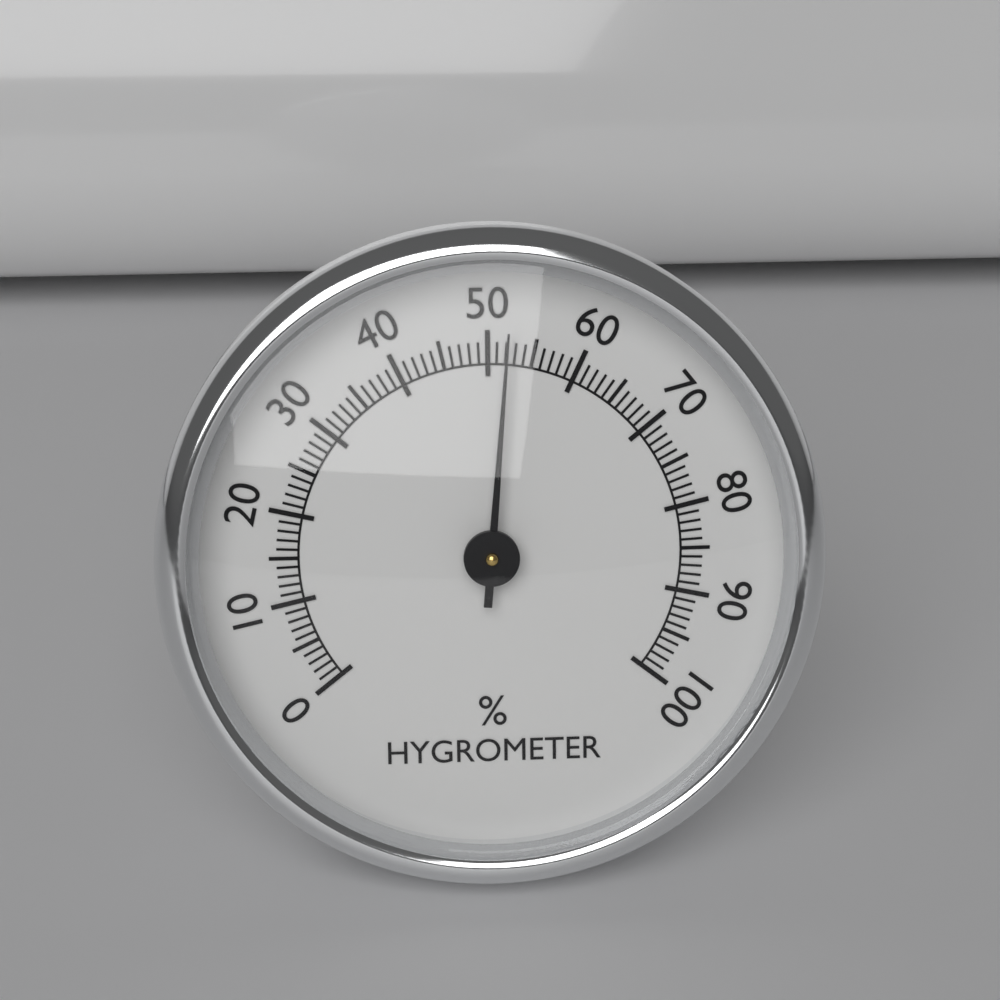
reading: 52 %
